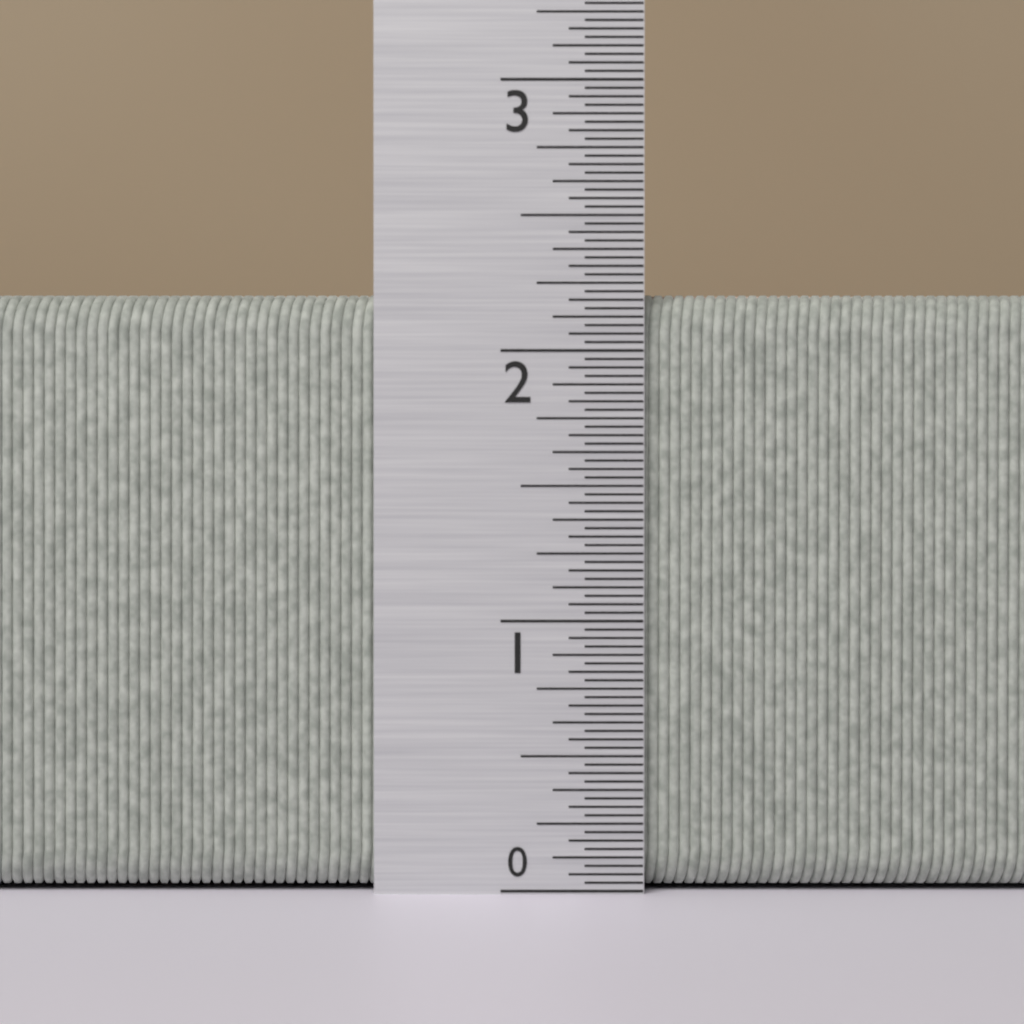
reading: 2.21875 in
